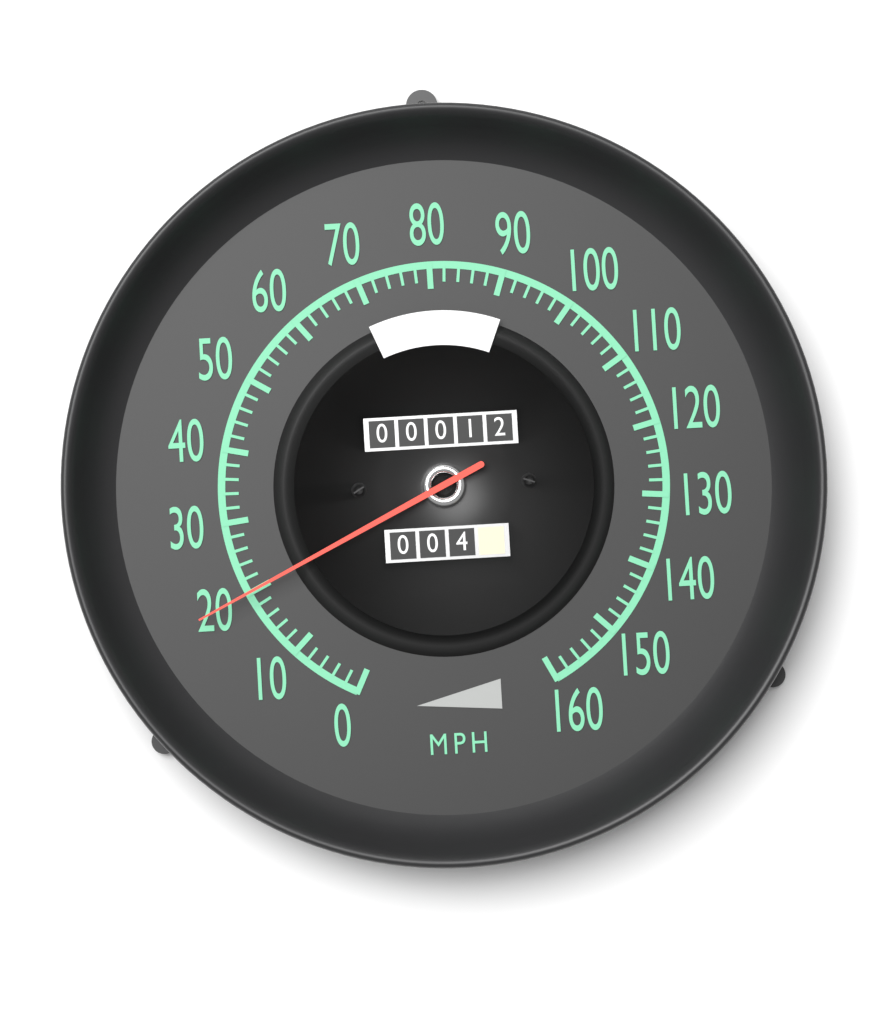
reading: 20 mph
